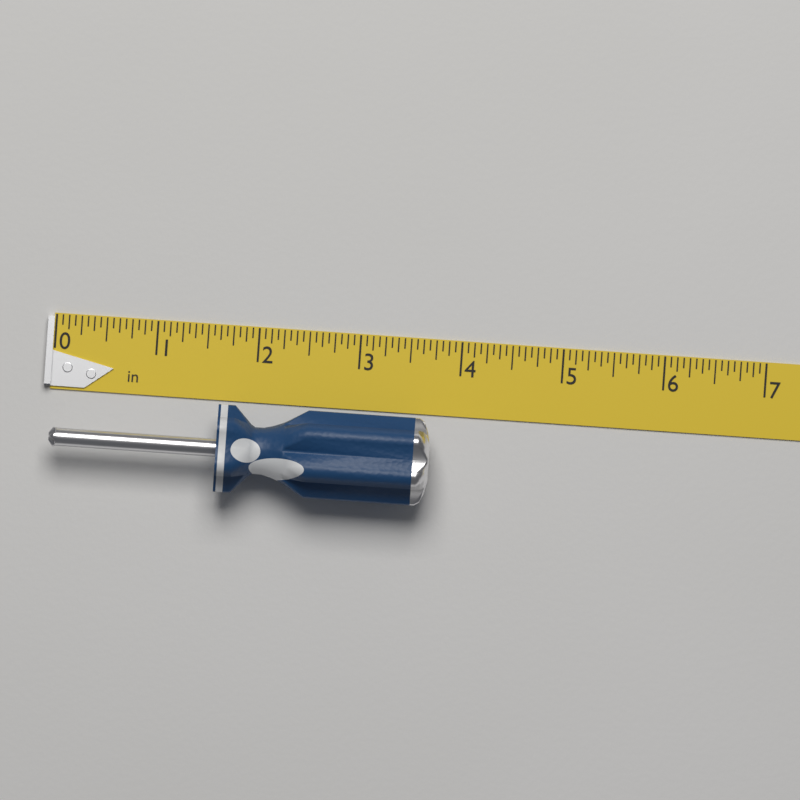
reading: 3.7500 in
